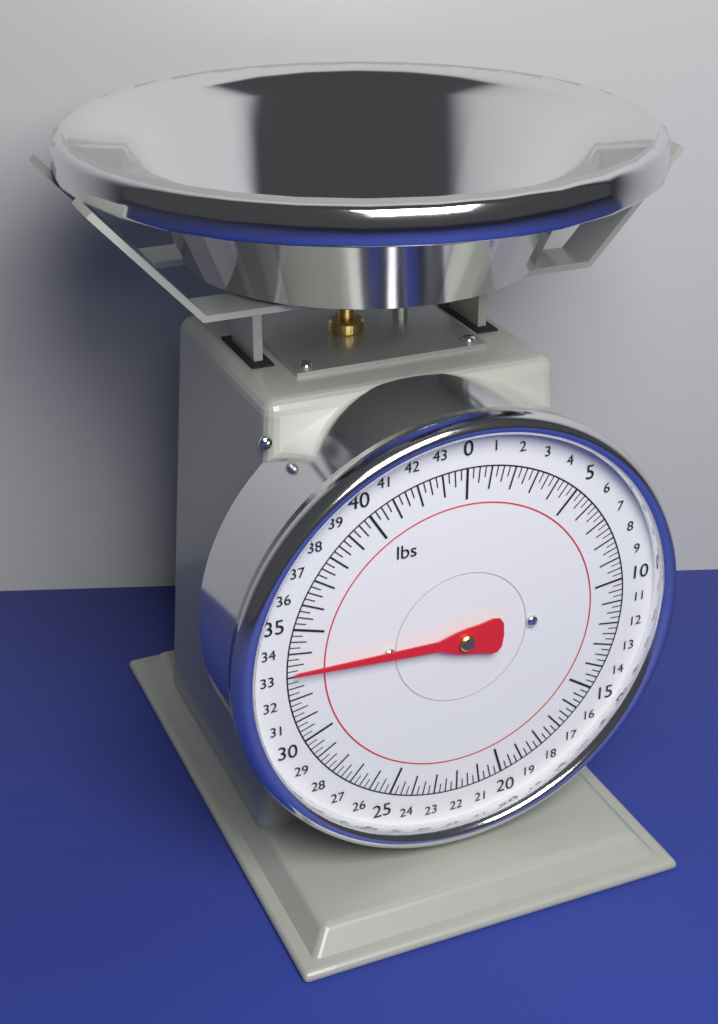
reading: 33.25 lbs
